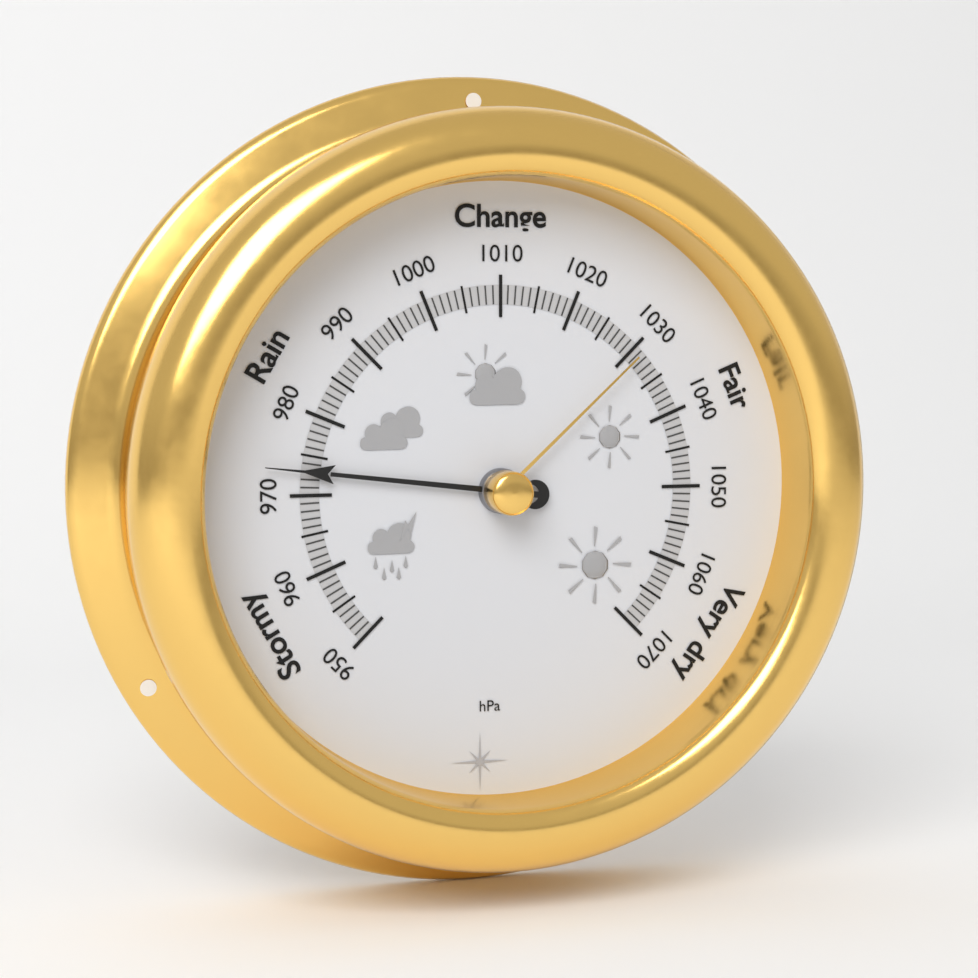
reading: 973 hPa
